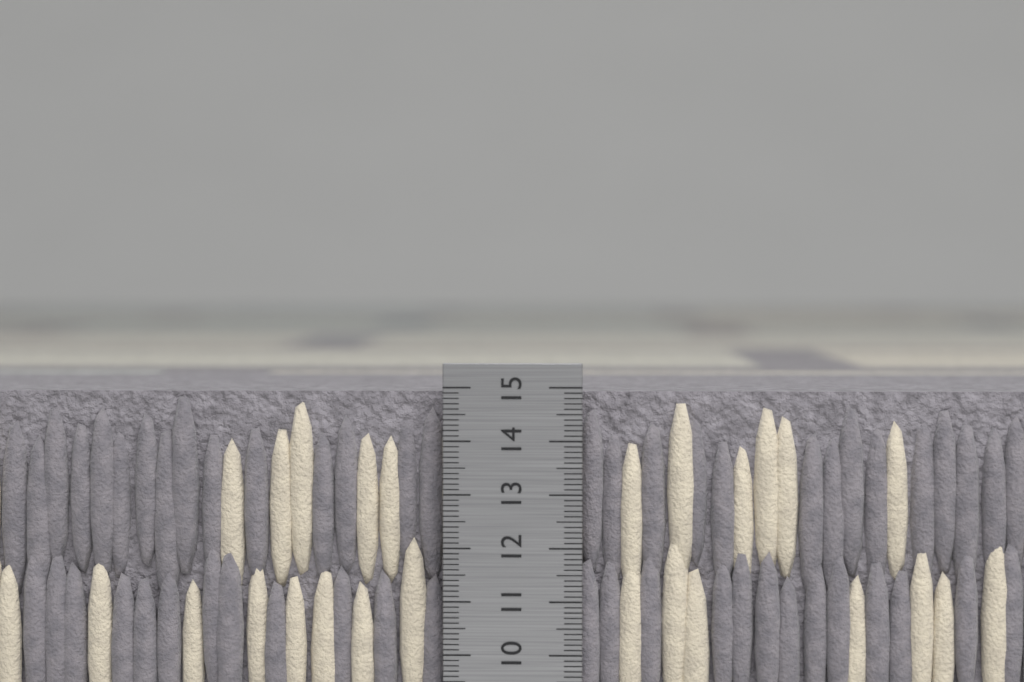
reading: 14.9 cm
